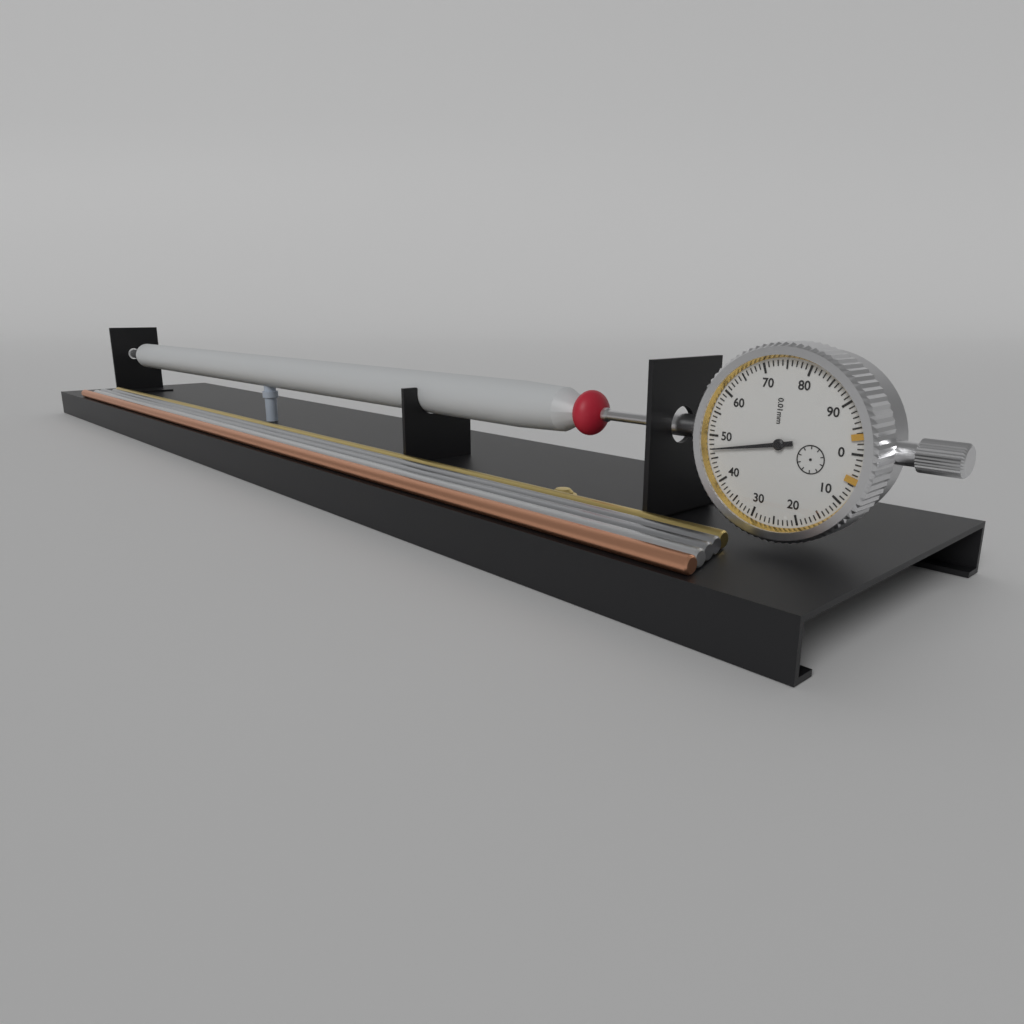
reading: 0.47 mm
